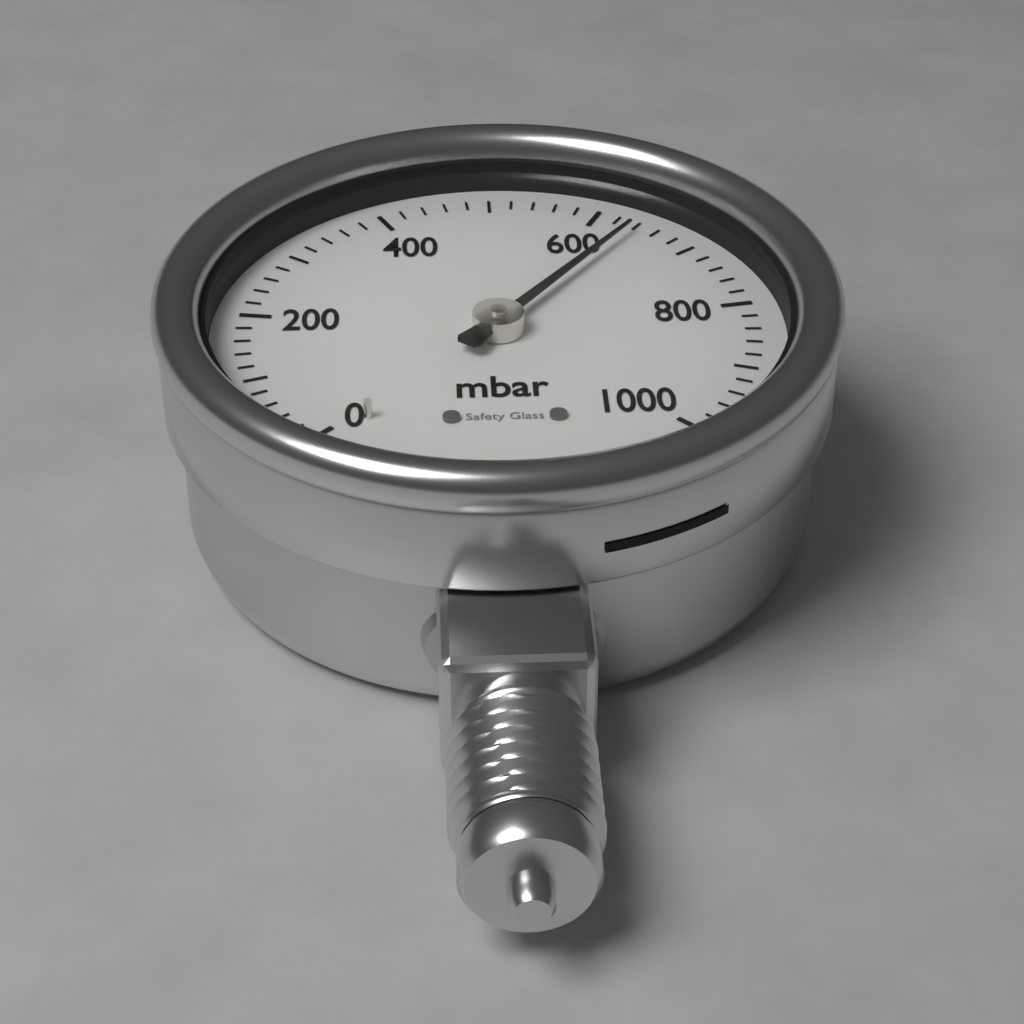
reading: 640 mbar
